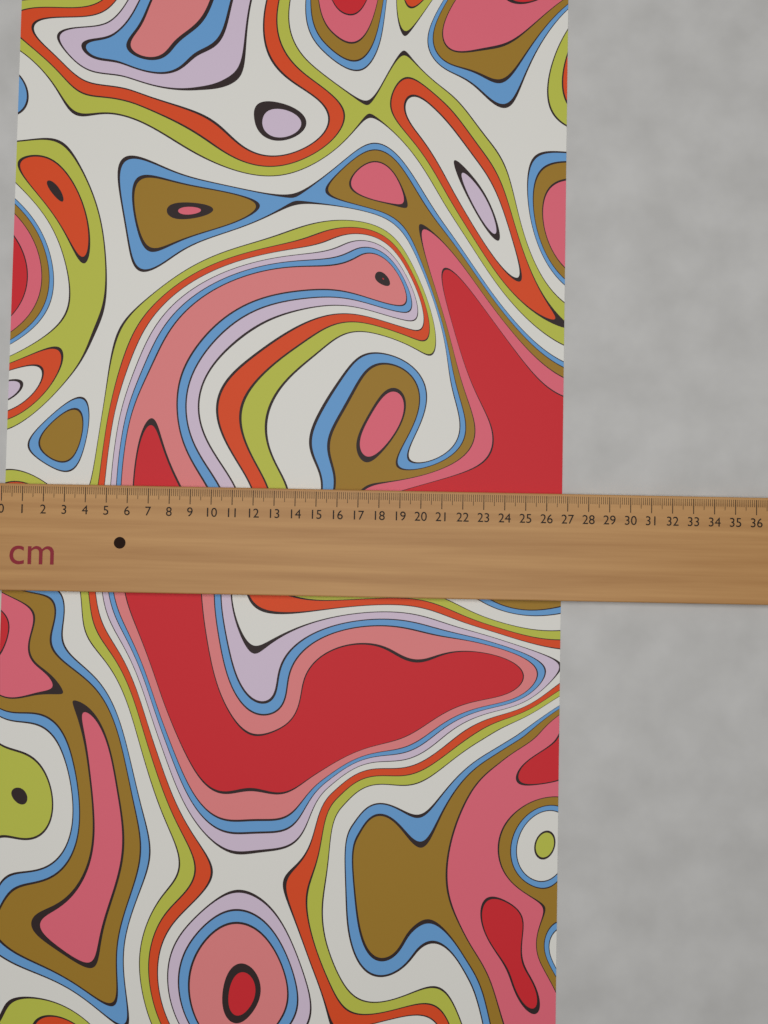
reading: 26.8 cm
